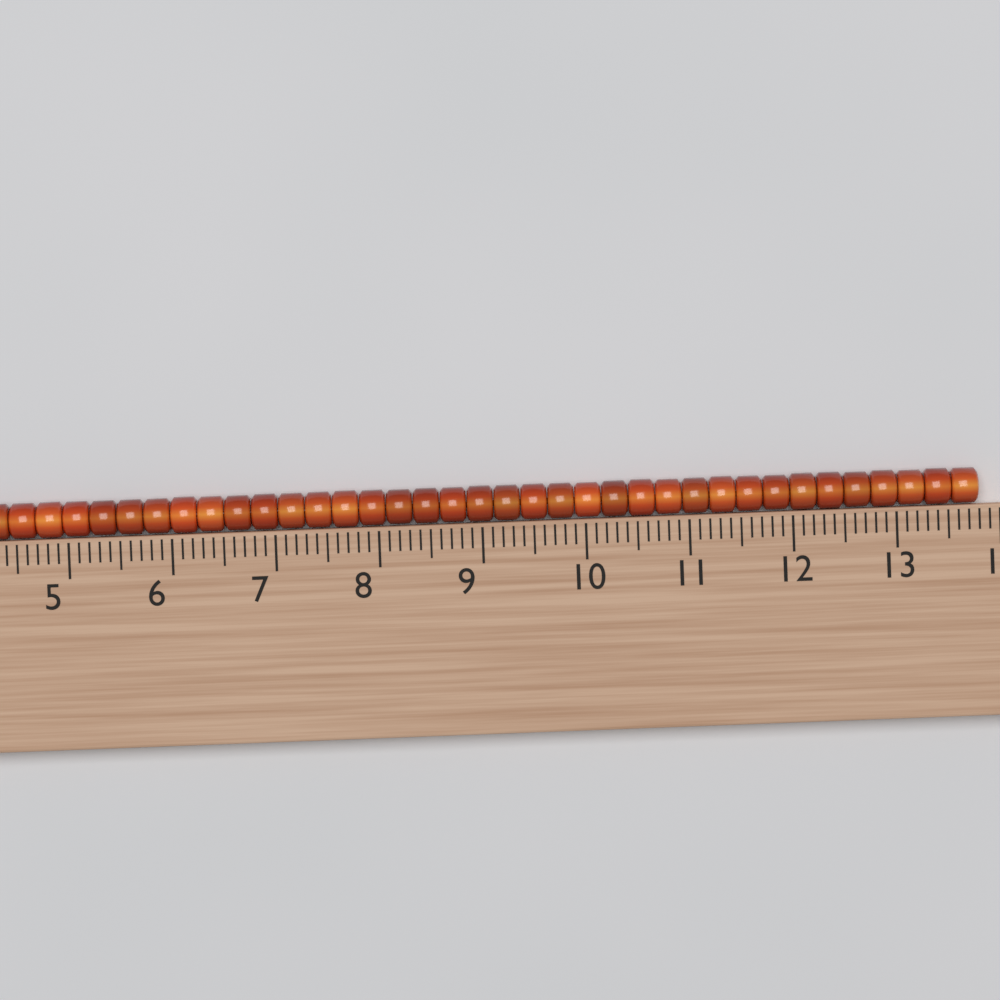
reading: 13.8 (no unit)
